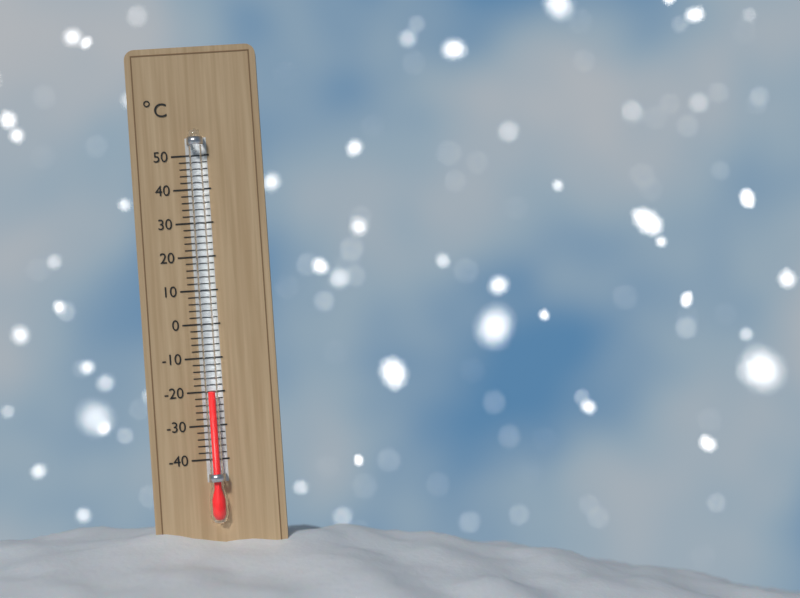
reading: -20 °C
